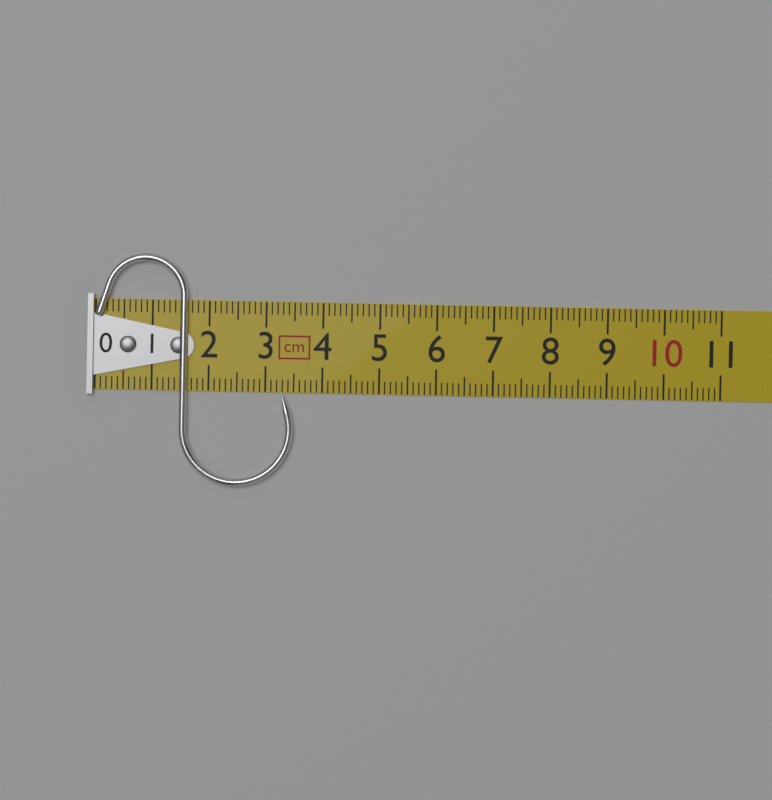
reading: 3.5 cm
